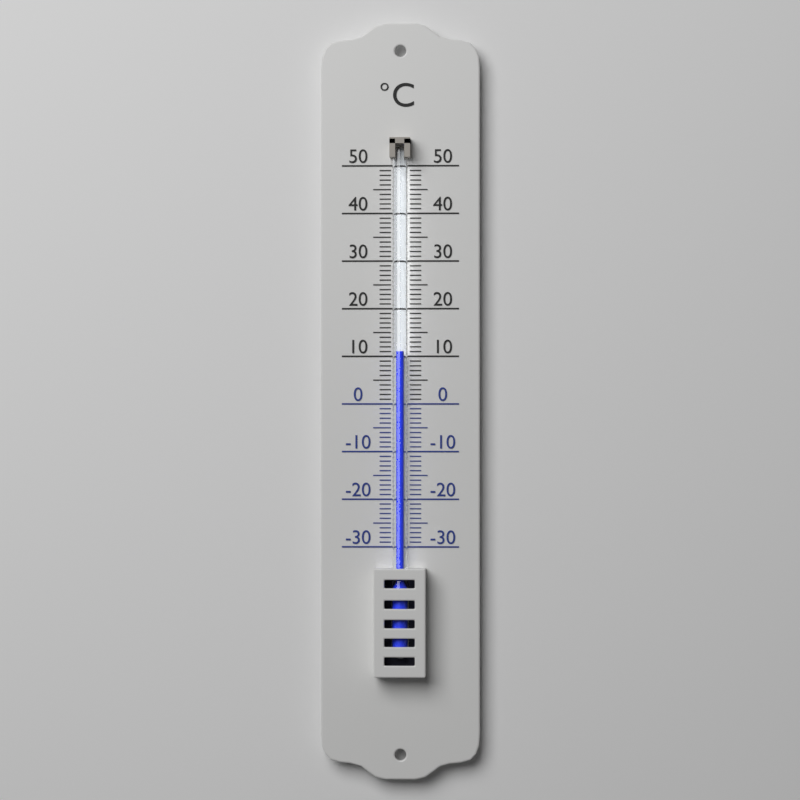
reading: 11 °C
